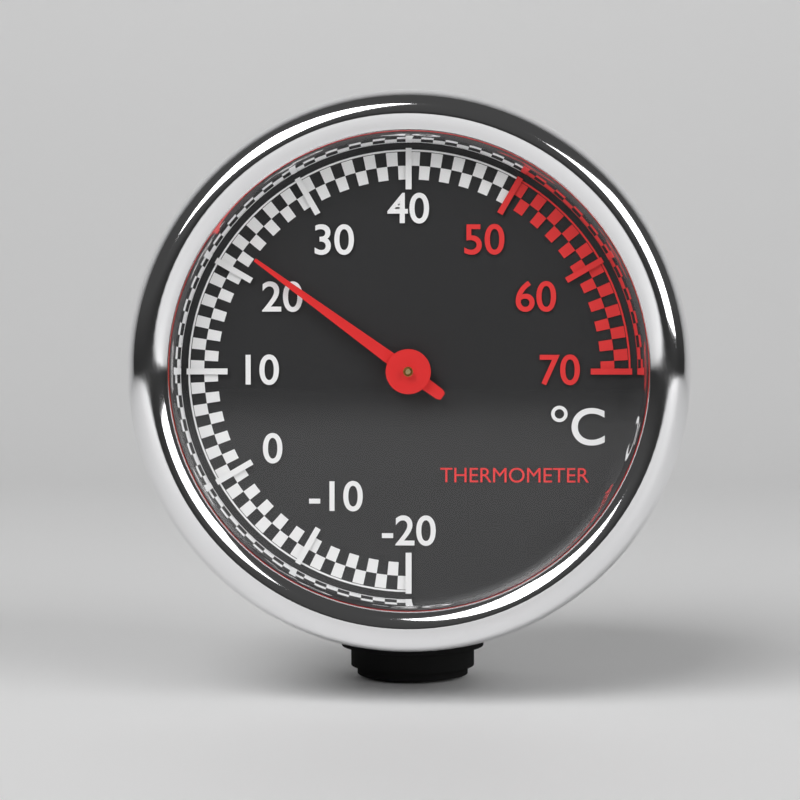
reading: 22 °C
